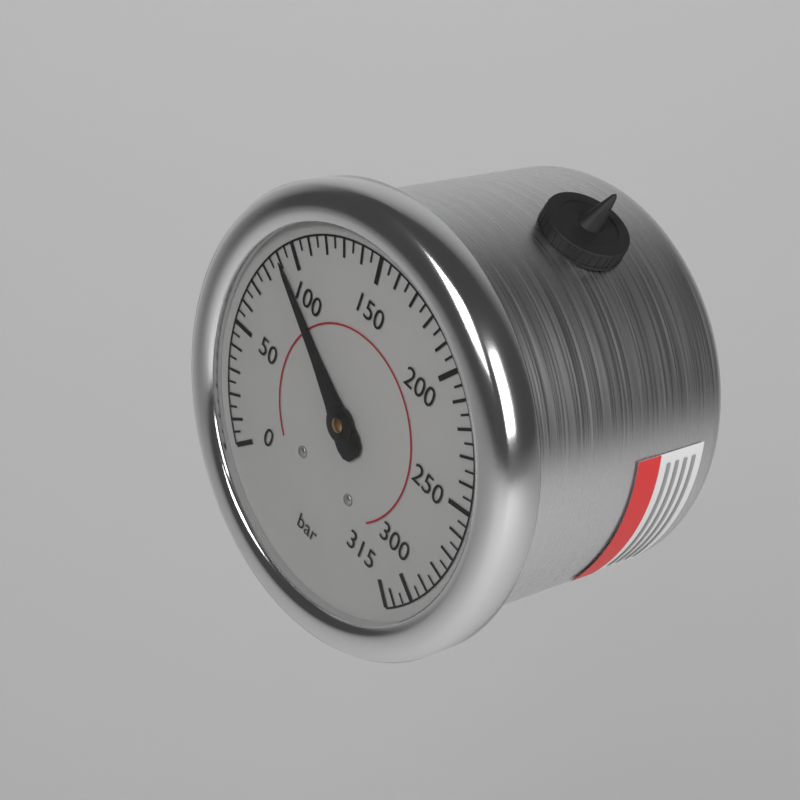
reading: 90 bar
